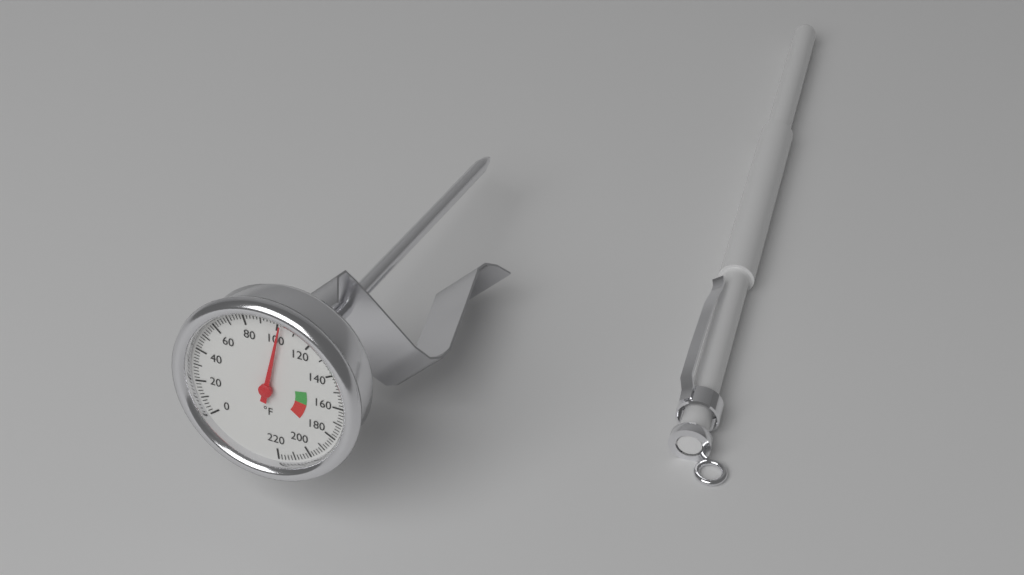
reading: 102 °F
